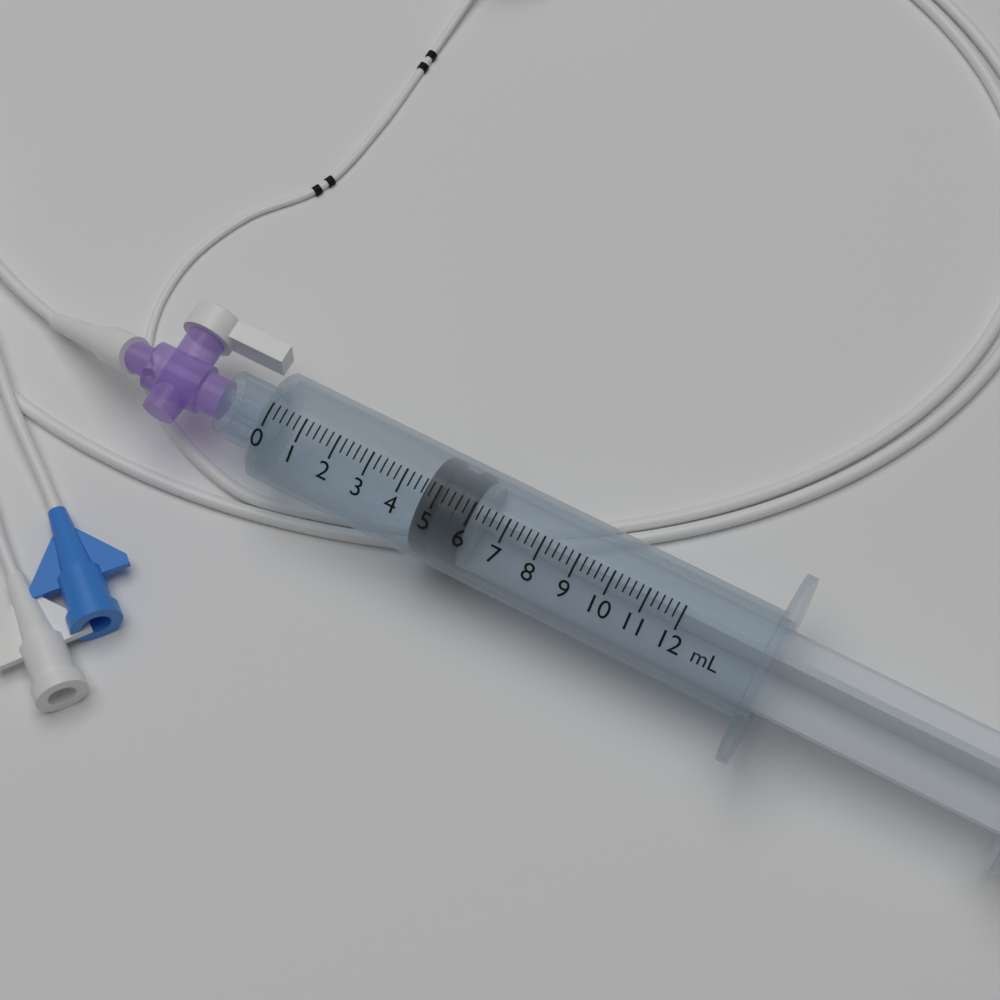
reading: 4.6 mL
